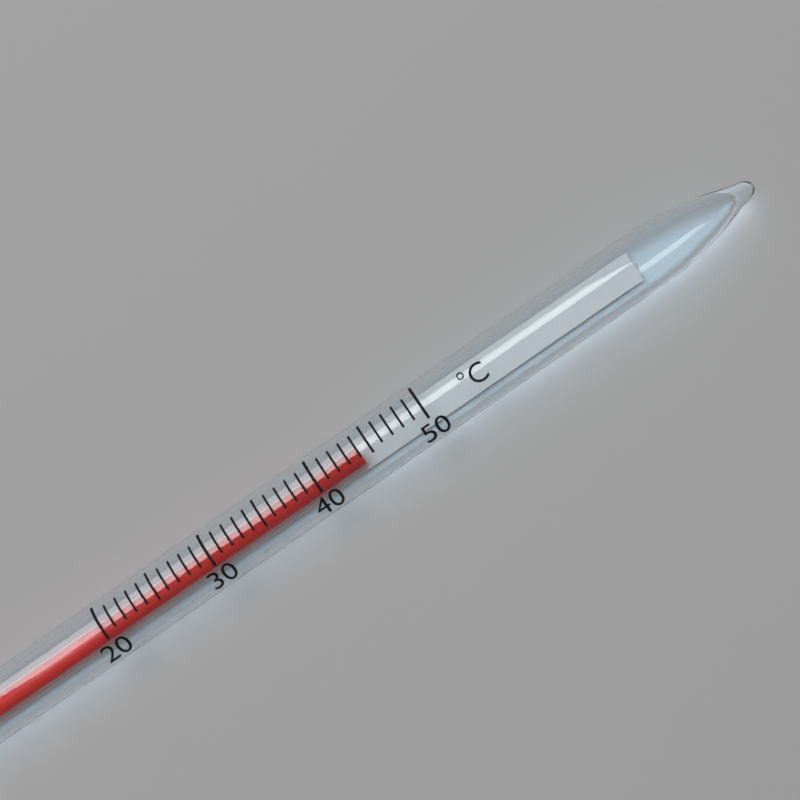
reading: 44 °C
